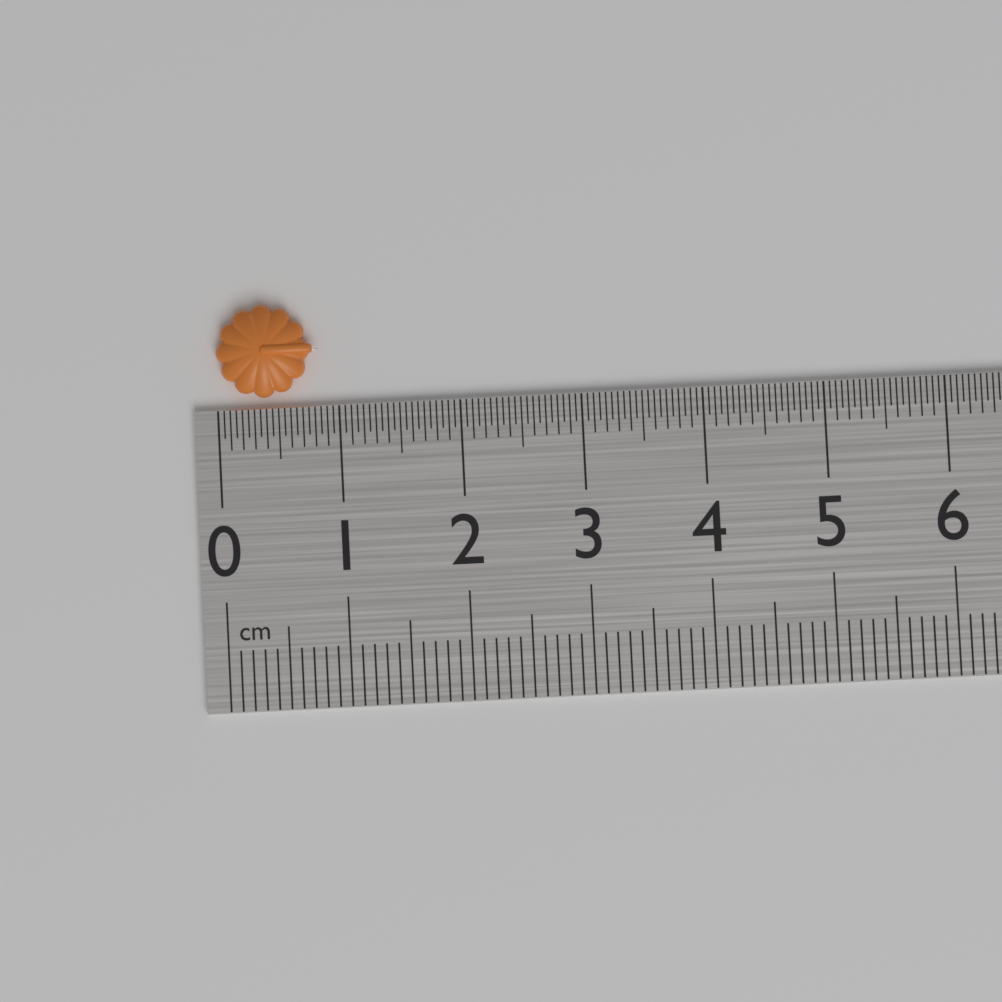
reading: 0.85 cm
